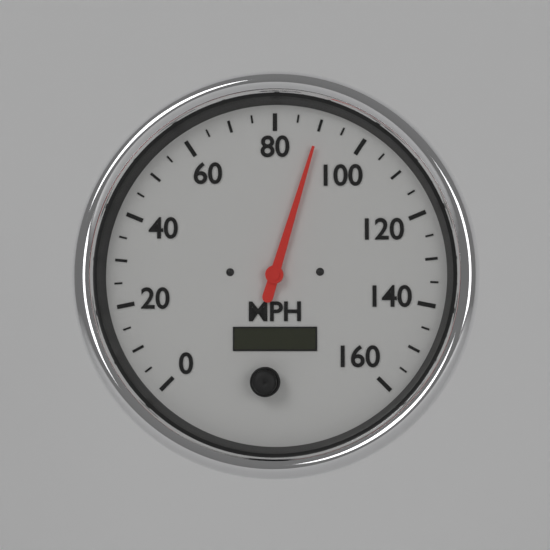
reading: 90 MPH
